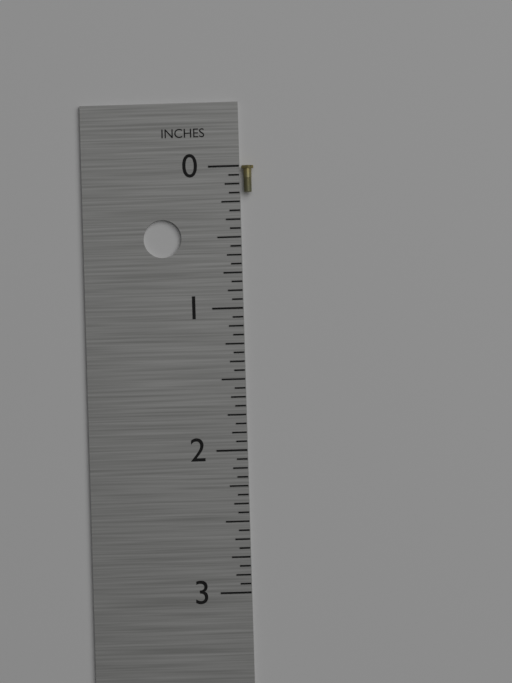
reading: 0.1875 in
